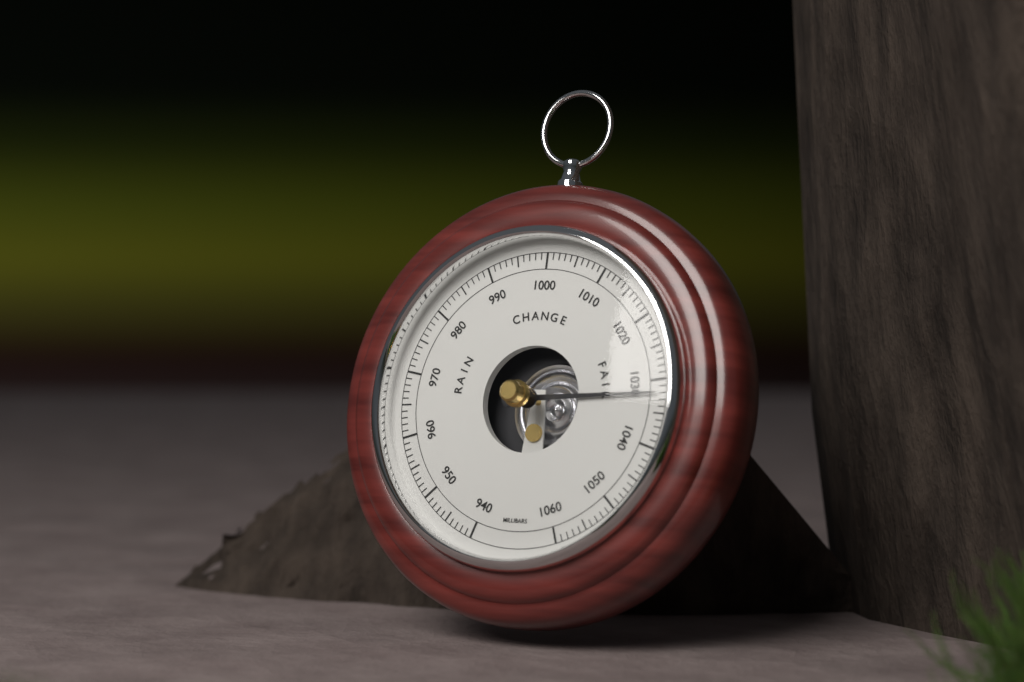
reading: 1032 mbar
